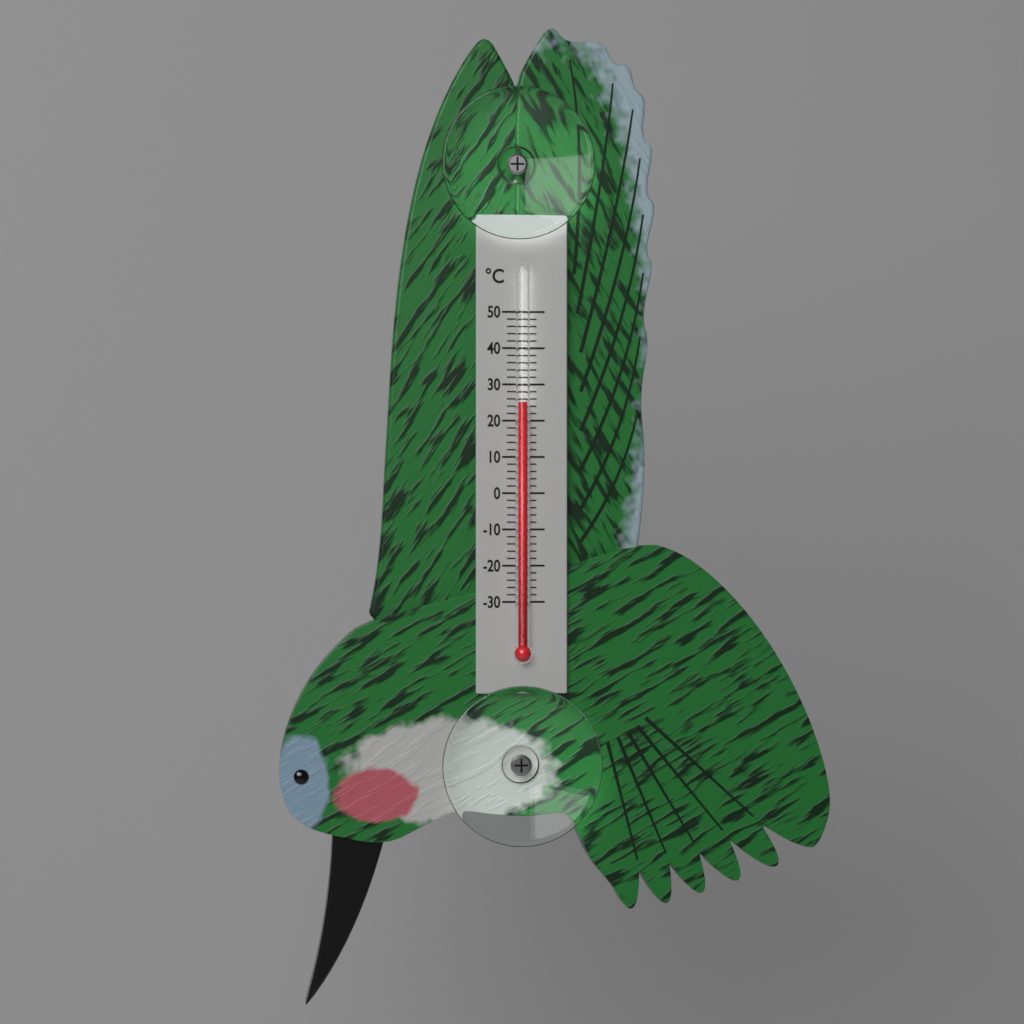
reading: 25 °C
